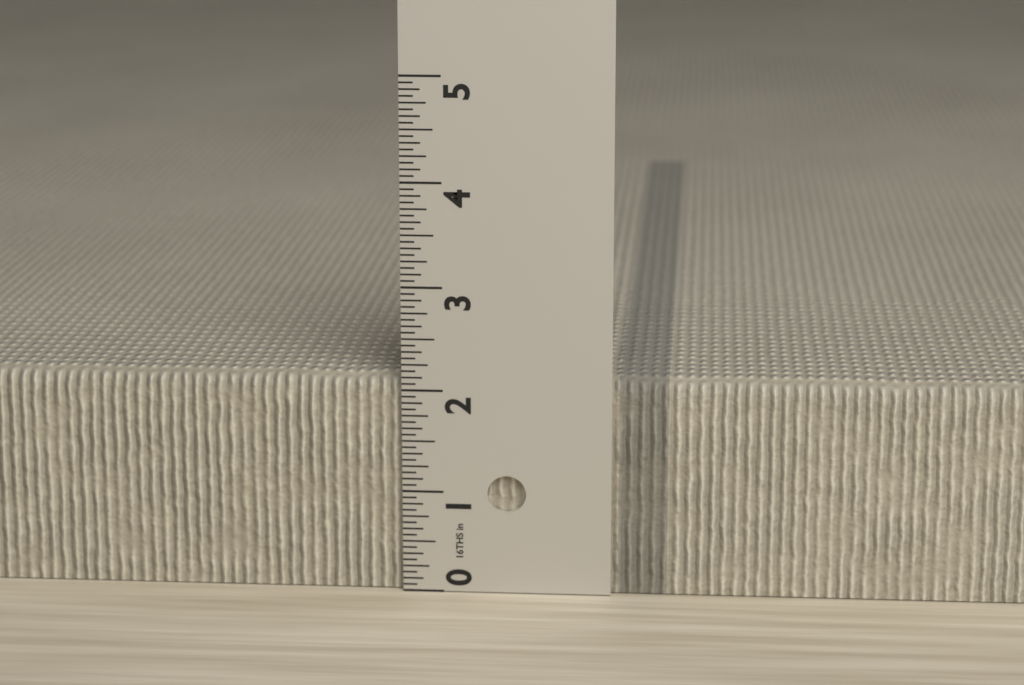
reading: 2.1250 in
